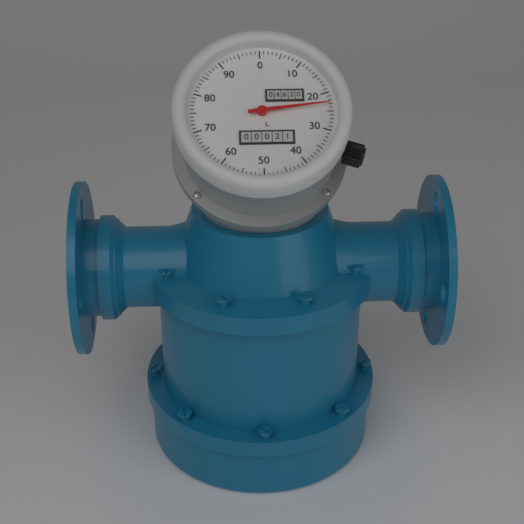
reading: 23 L
